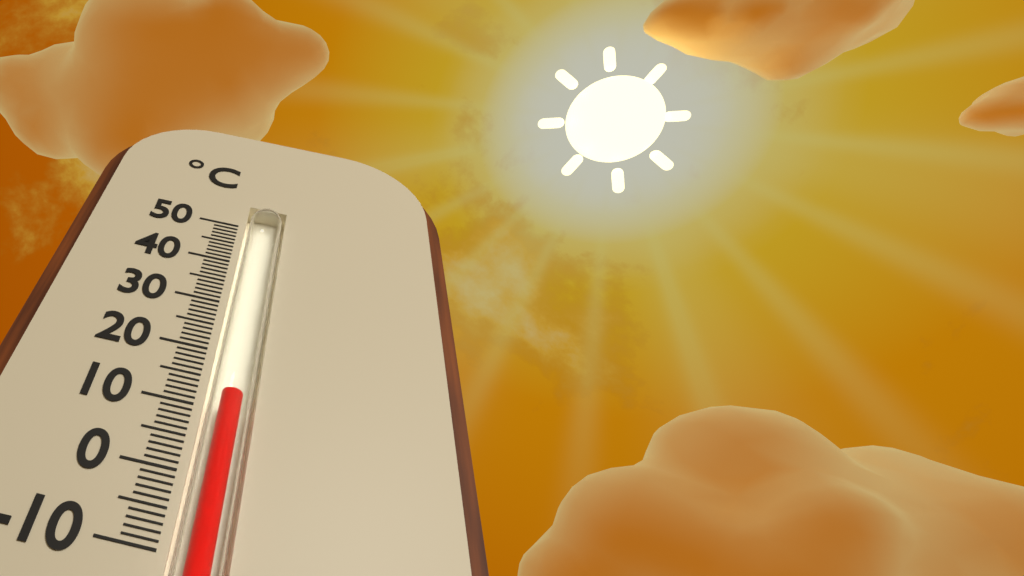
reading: 13 °C
